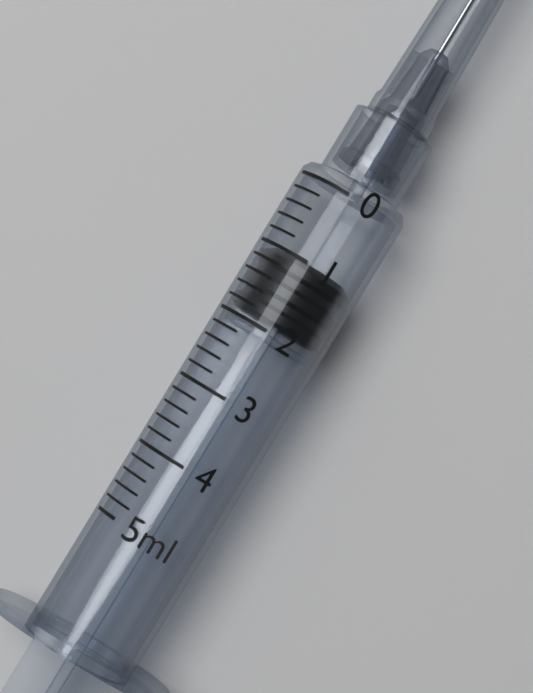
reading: 1.0 ml
